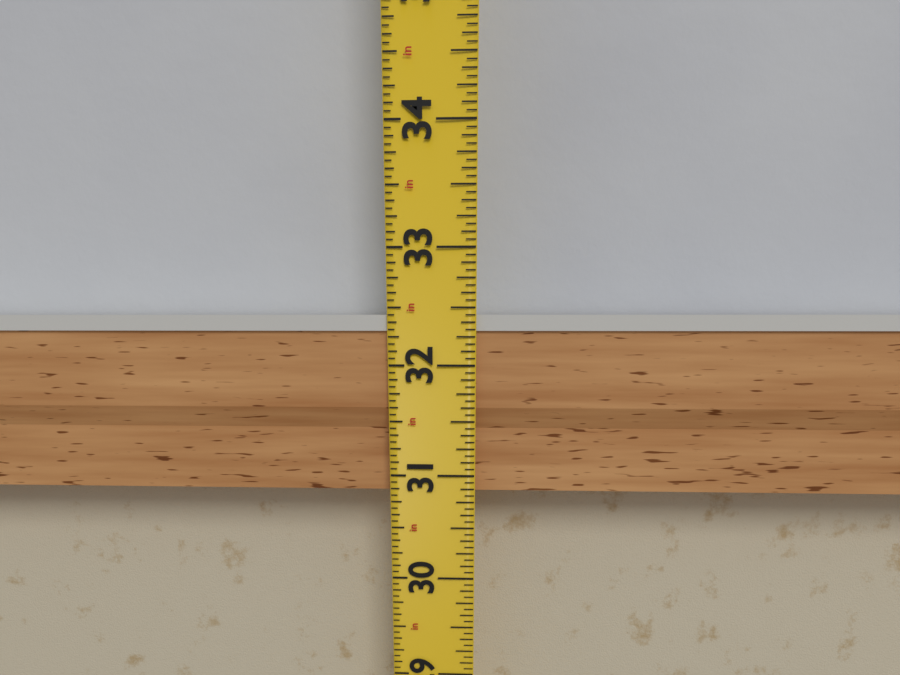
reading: 32.4375 in
